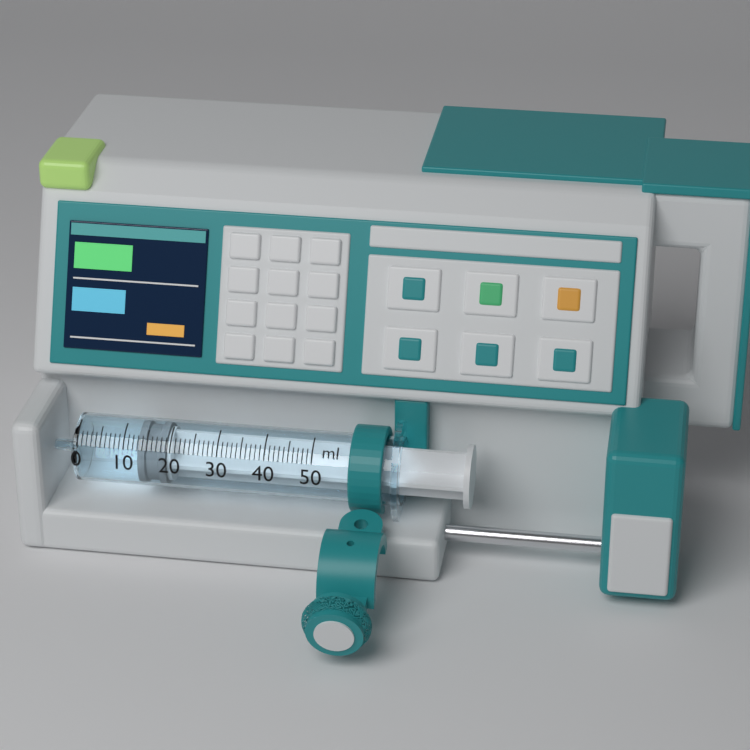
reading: 13 ml
